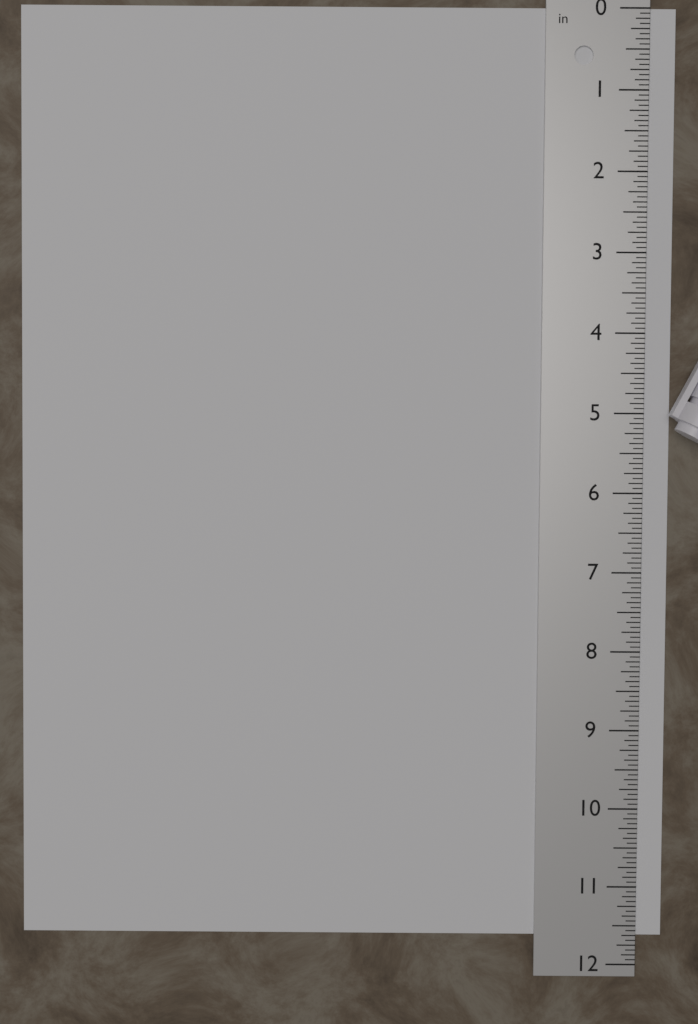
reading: 11.6250 in
